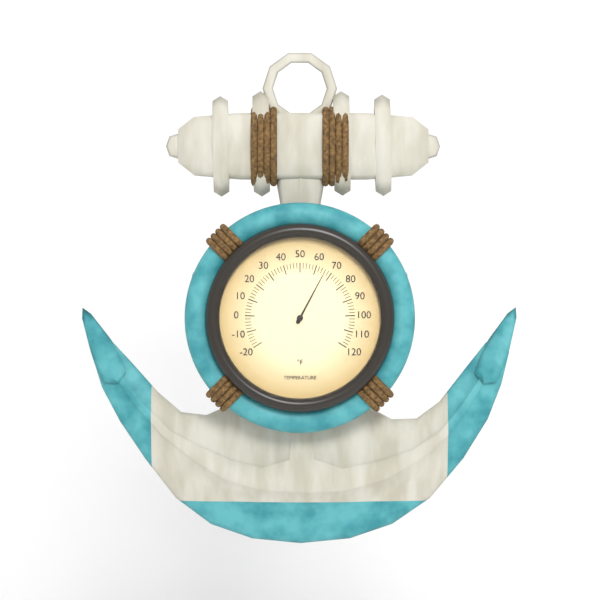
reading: 66 °F
